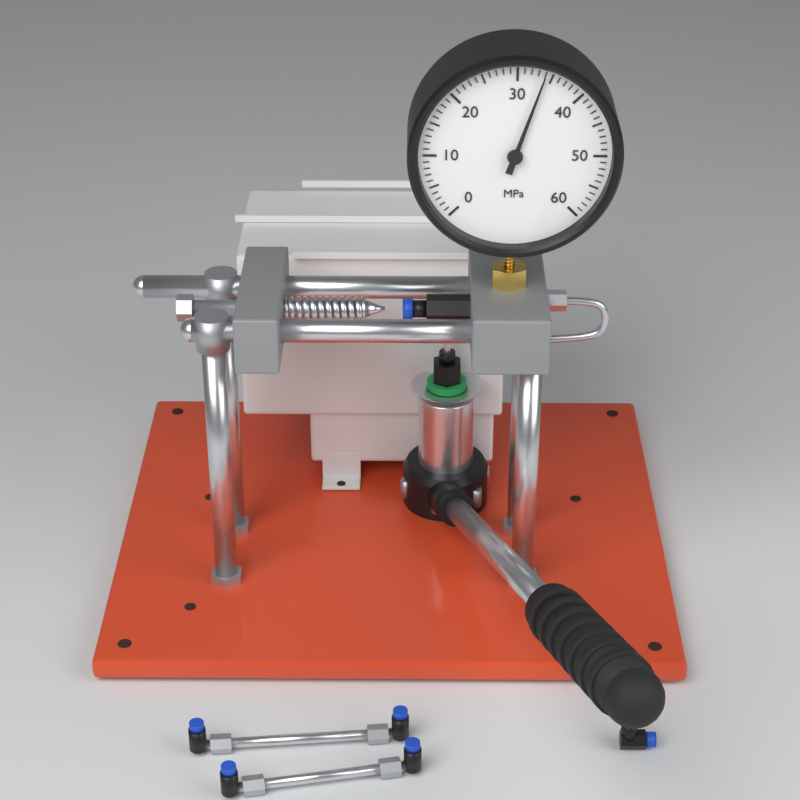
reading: 34 MPa
